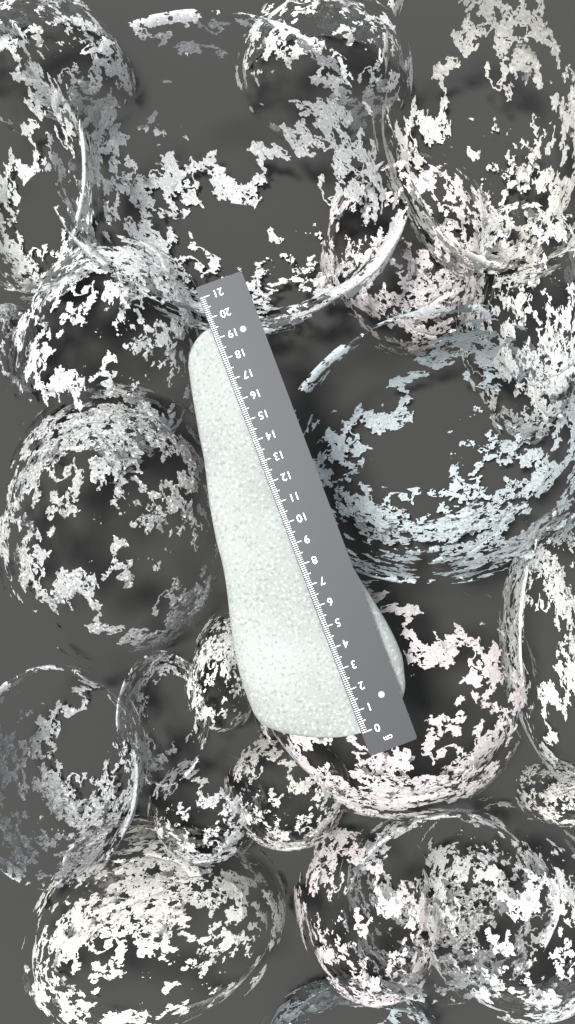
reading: 19.6 cm
